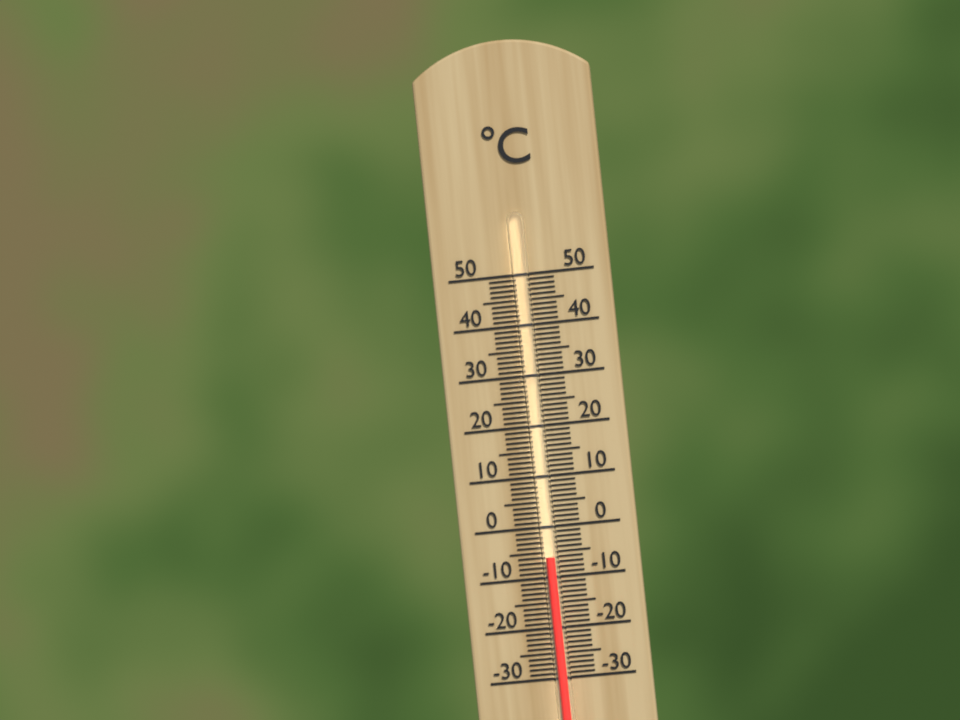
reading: -6 °C
